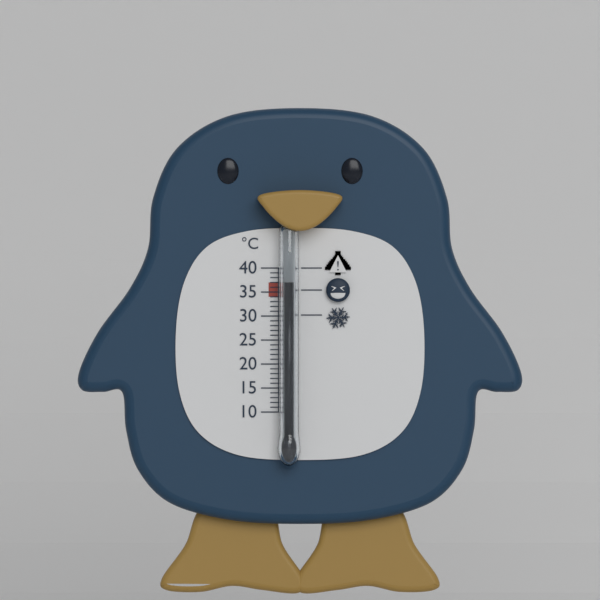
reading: 37 °C
